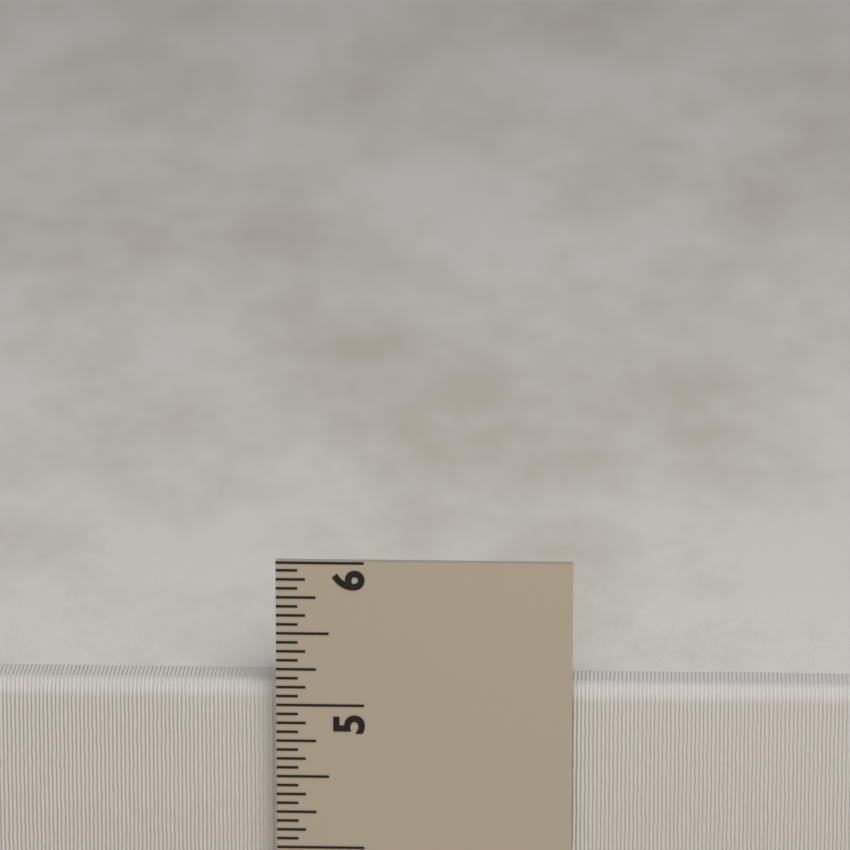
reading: 5.1250 in
